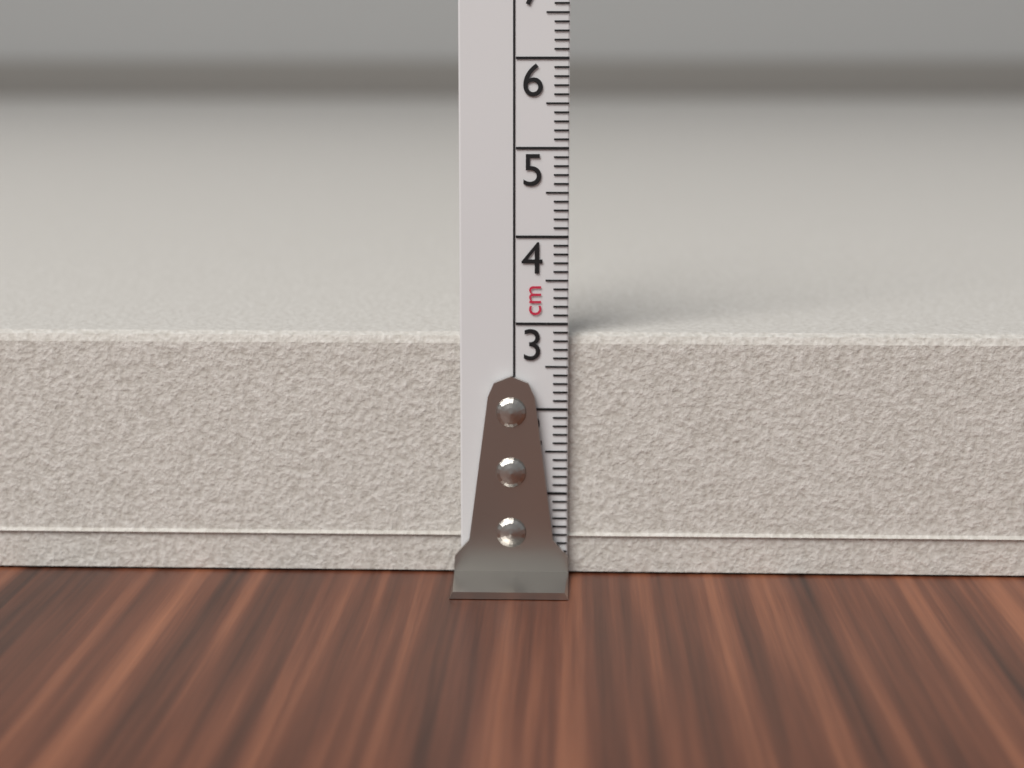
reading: 2.9 cm
